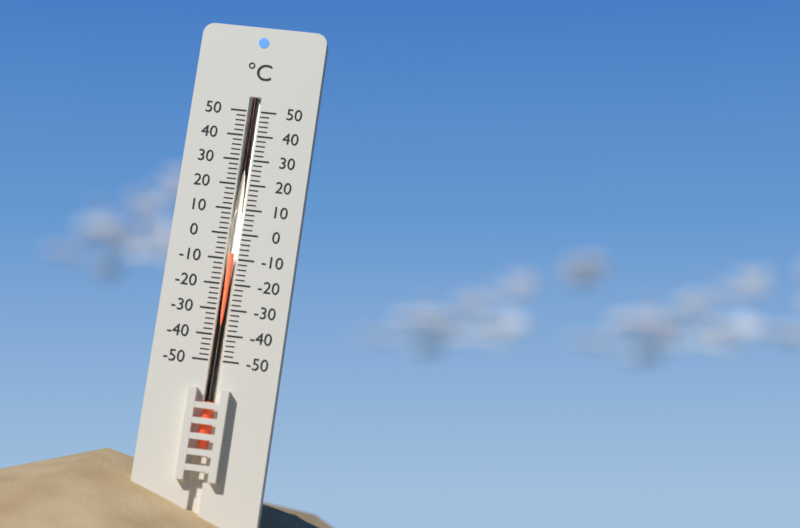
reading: -8 °C
